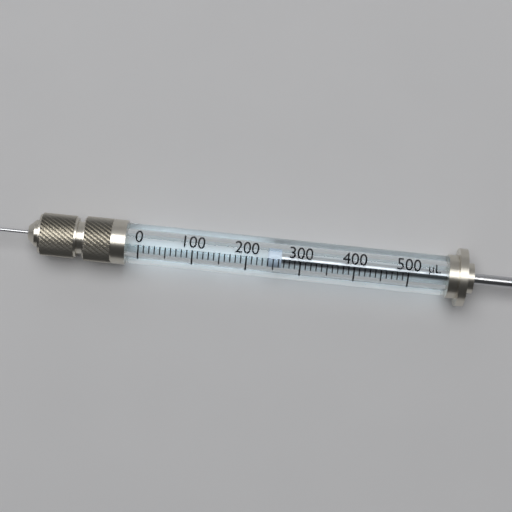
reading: 240 µL
